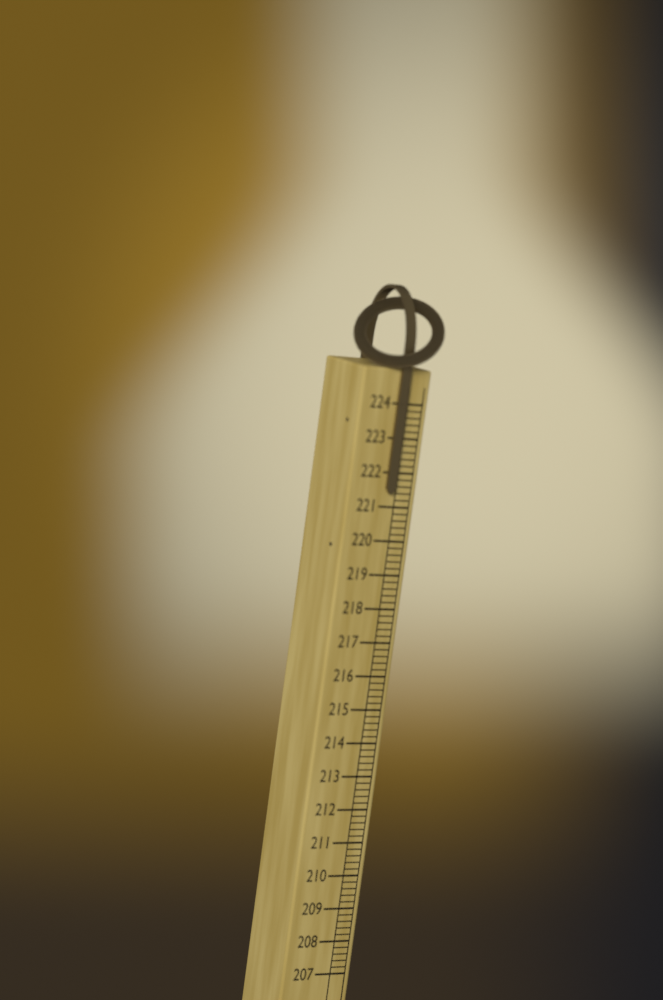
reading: 221.4 (no unit)
